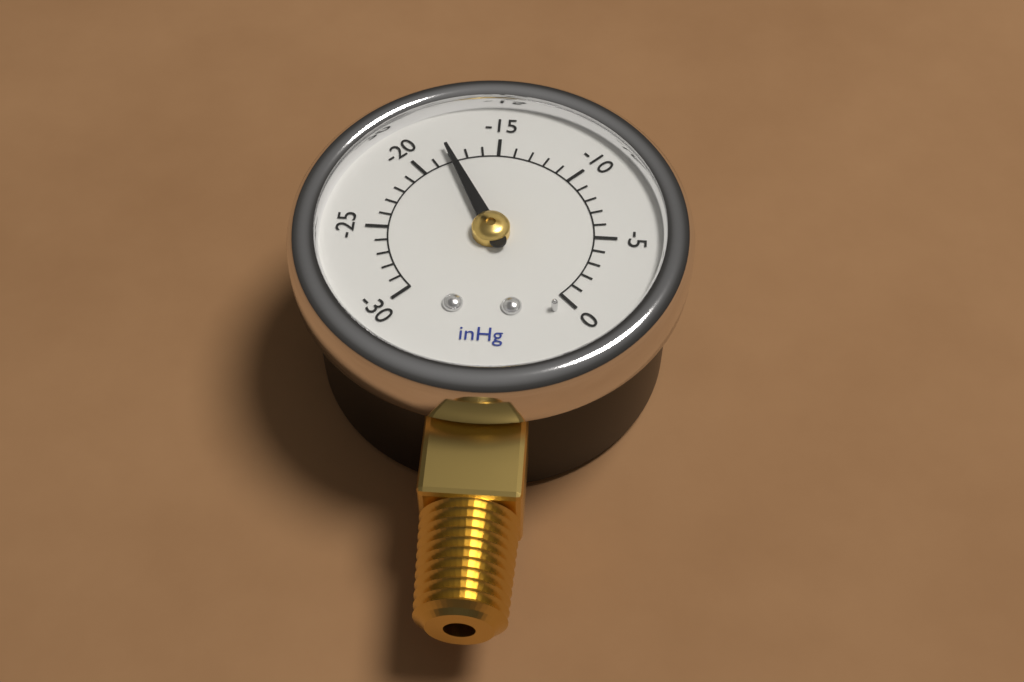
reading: -18 inHg
